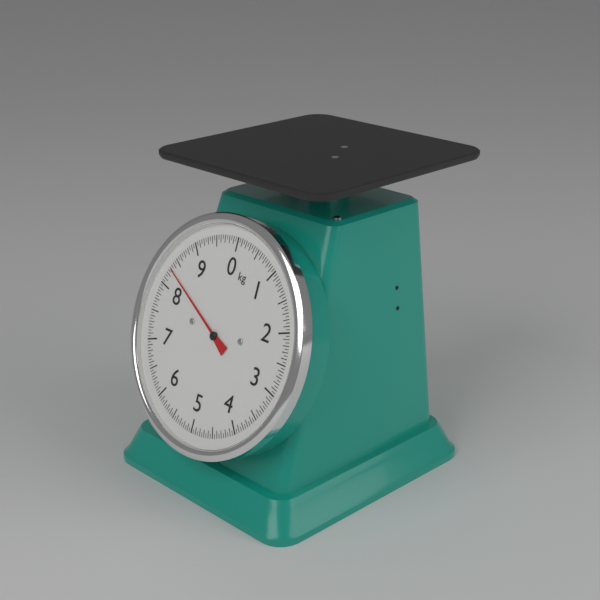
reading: 8.30 kg
